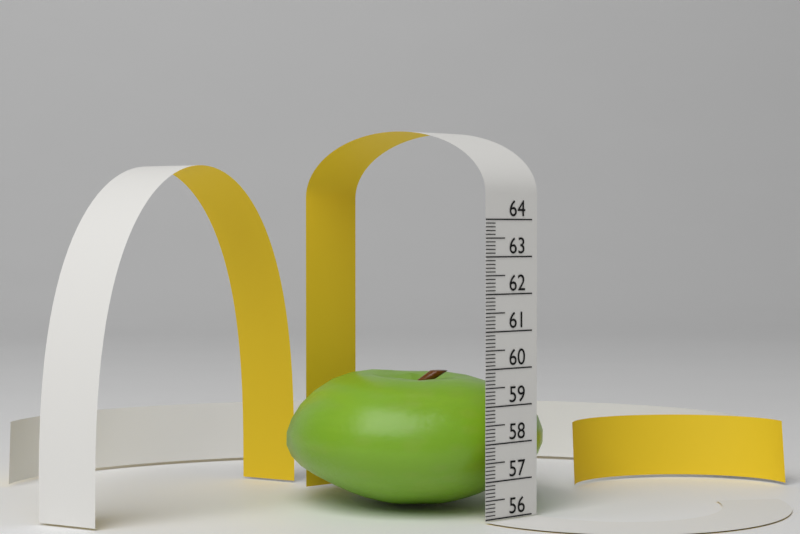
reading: 59.7 (no unit)
